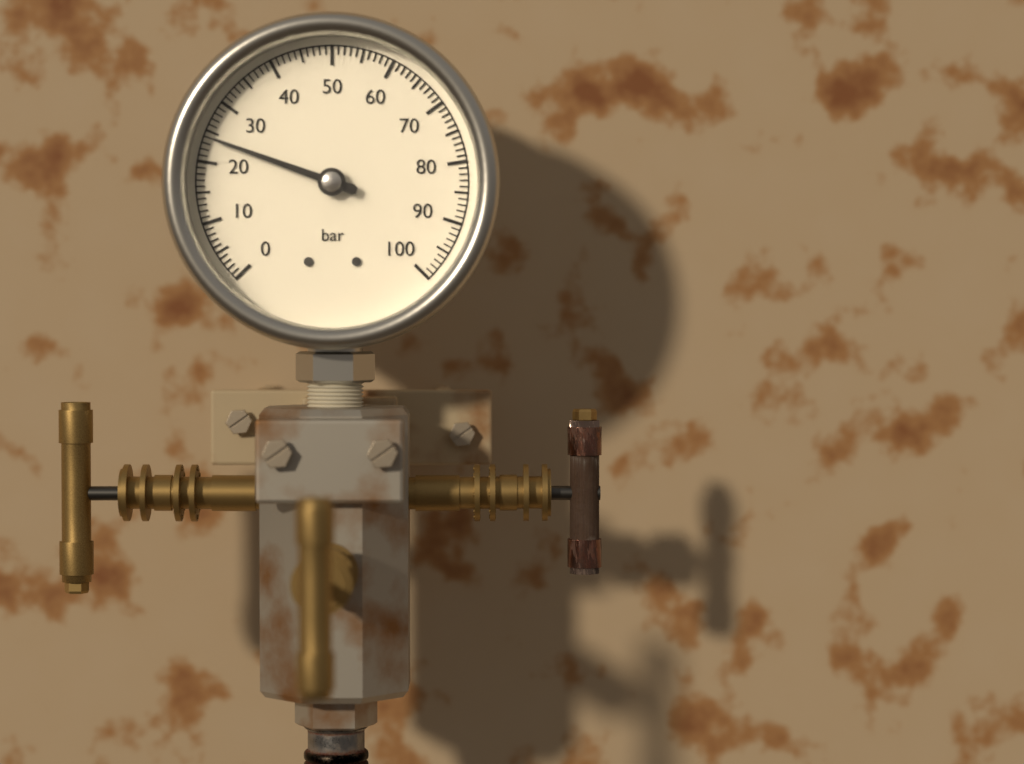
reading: 24 bar
